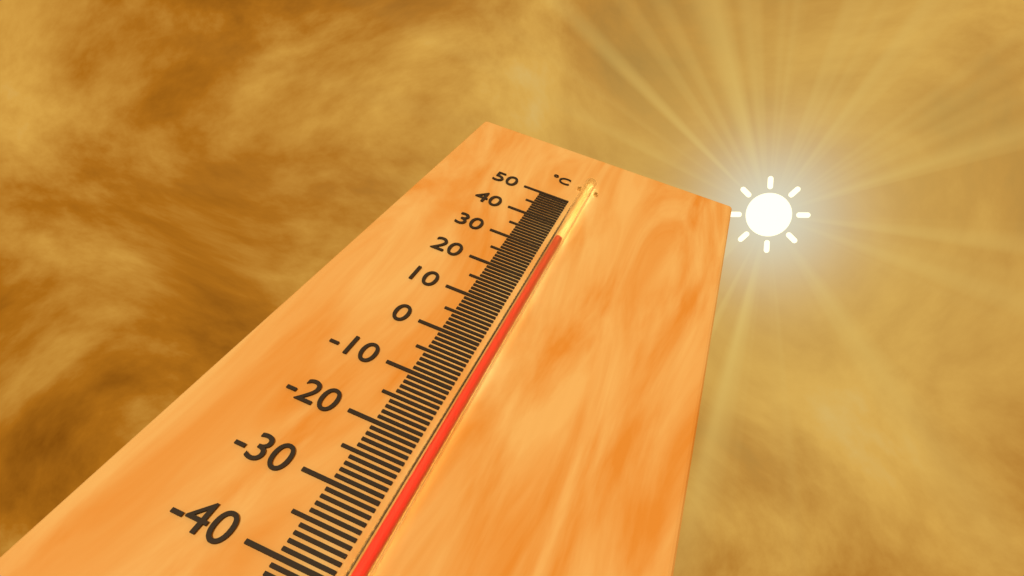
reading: 33 °C
